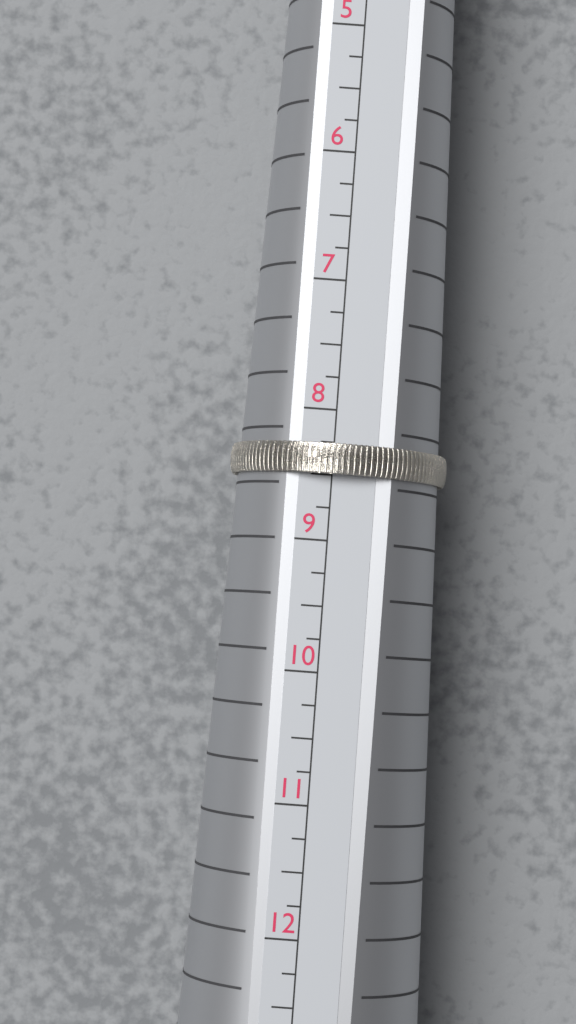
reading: 8.50 US
